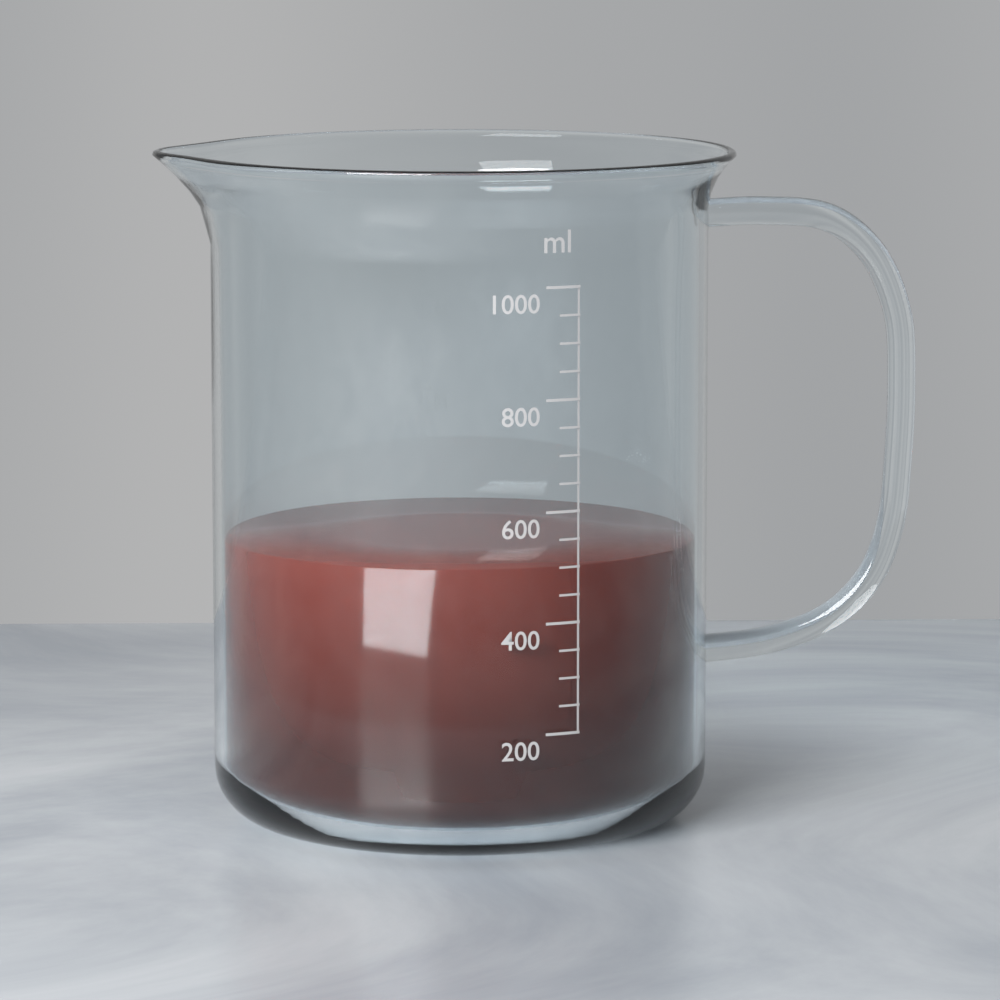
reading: 500 ml
